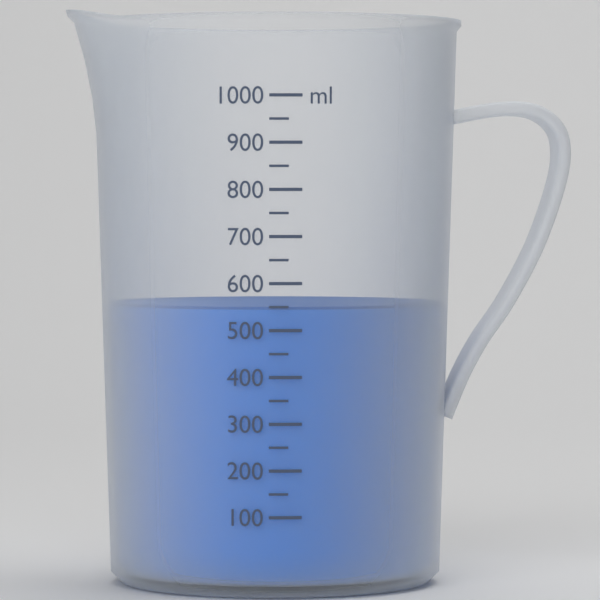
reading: 550 ml
